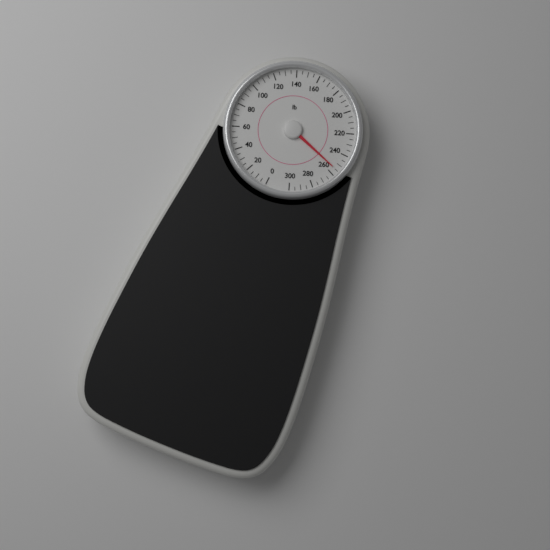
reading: 255 lb
